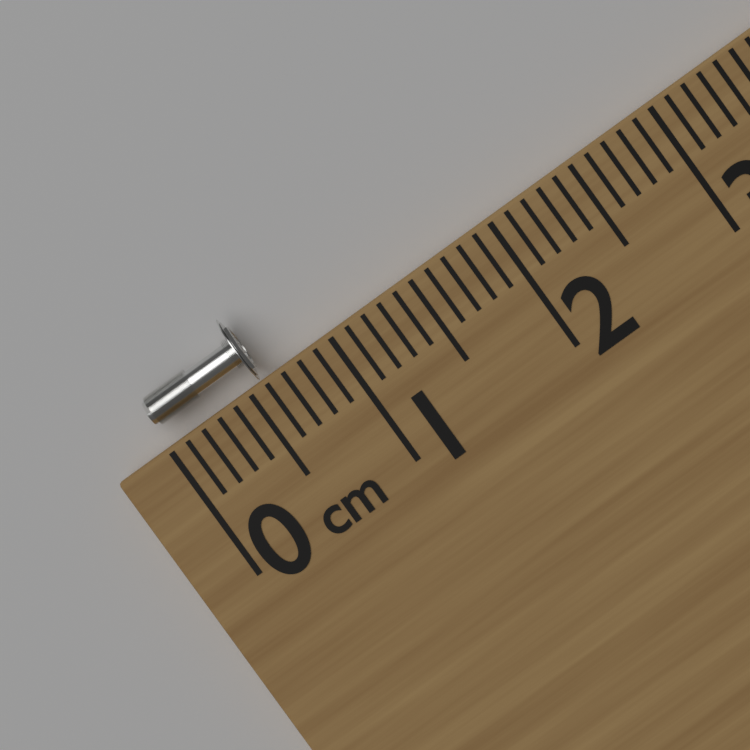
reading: 0.6 cm
